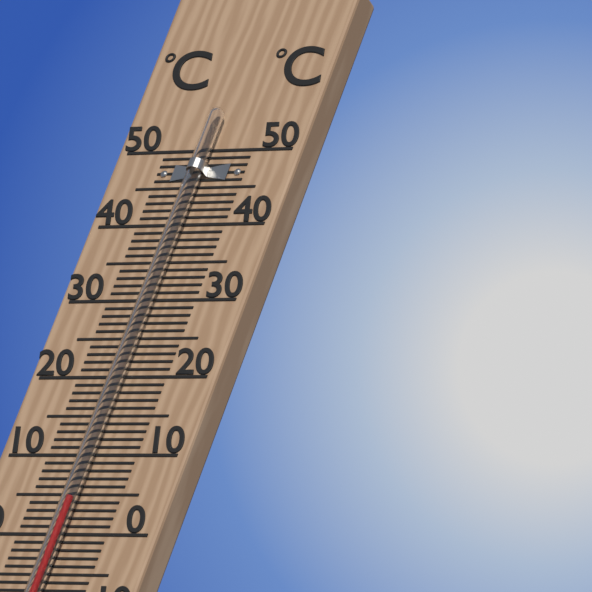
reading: 4 °C
